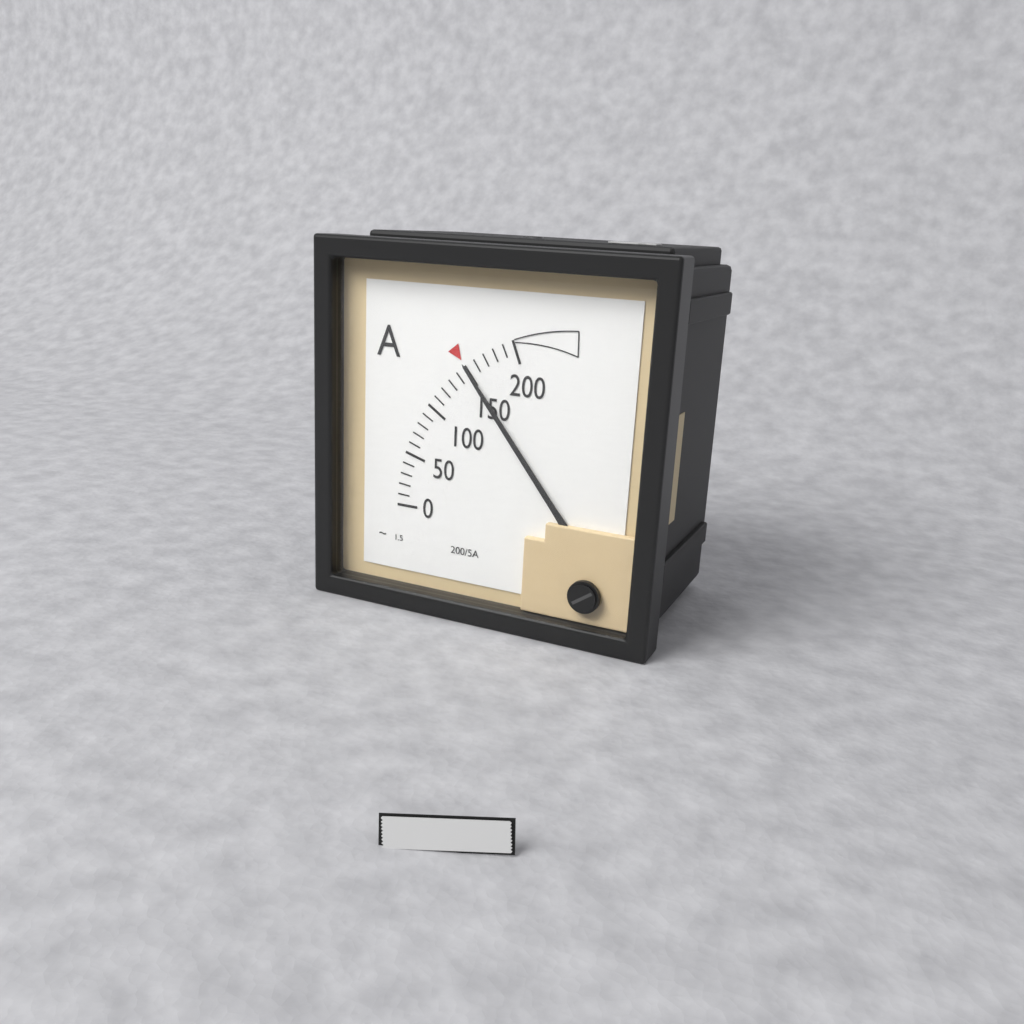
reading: 150 A
